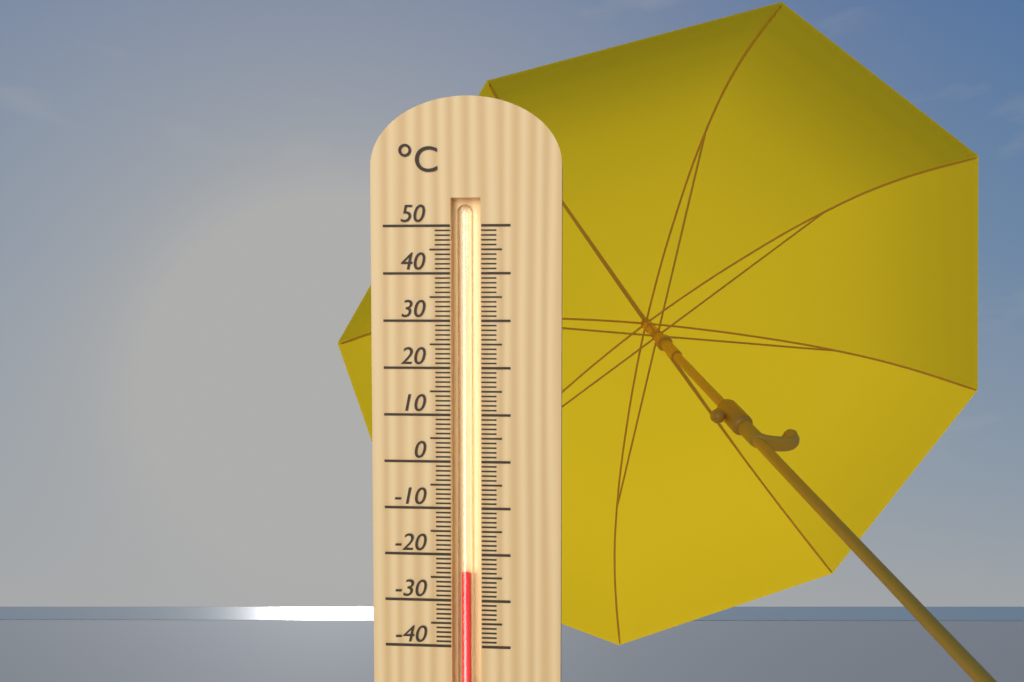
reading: -24 °C
